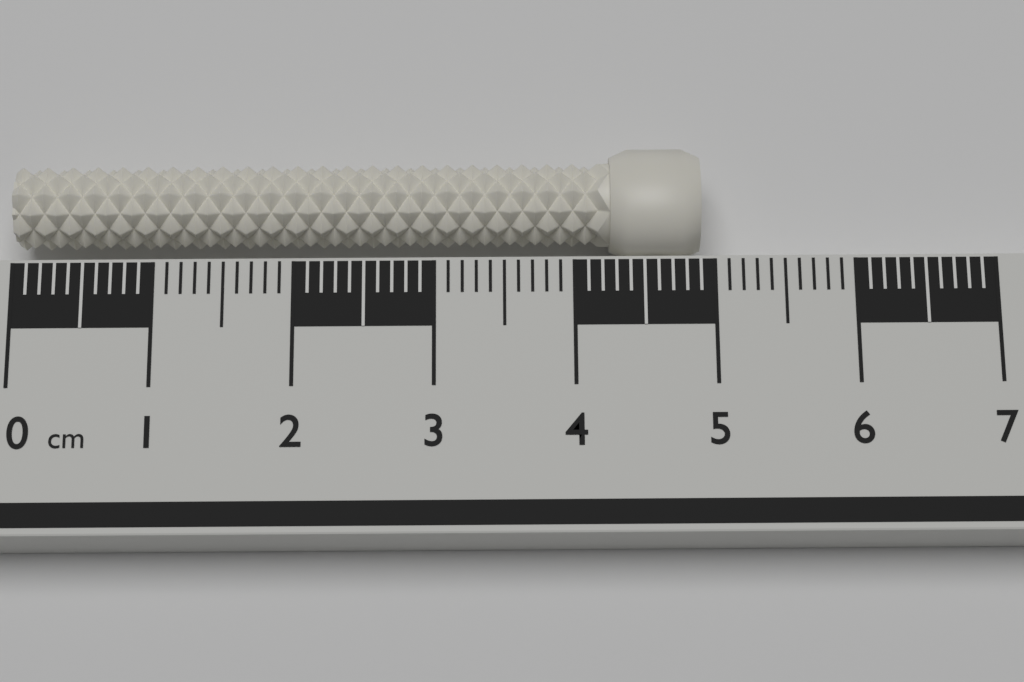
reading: 4.9 cm
